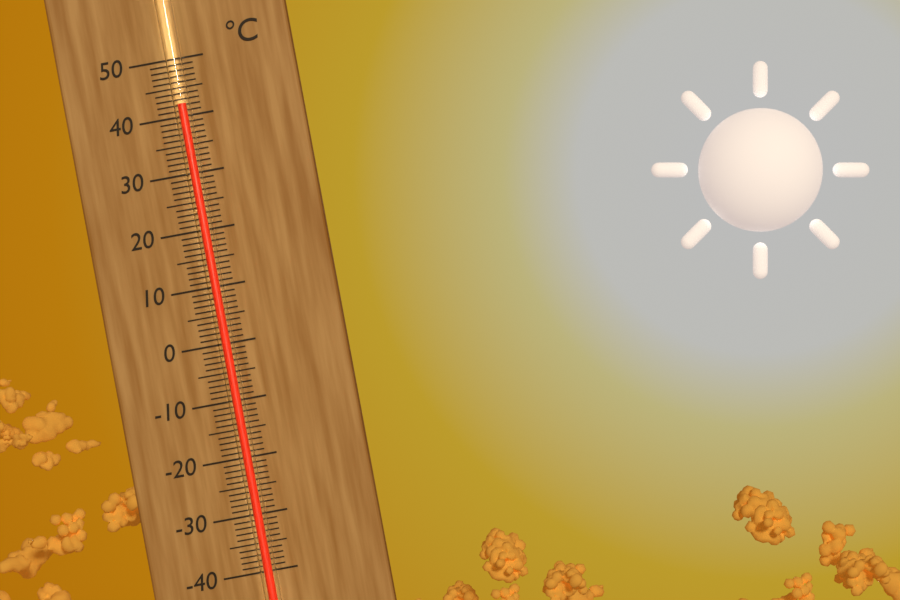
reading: 42 °C
